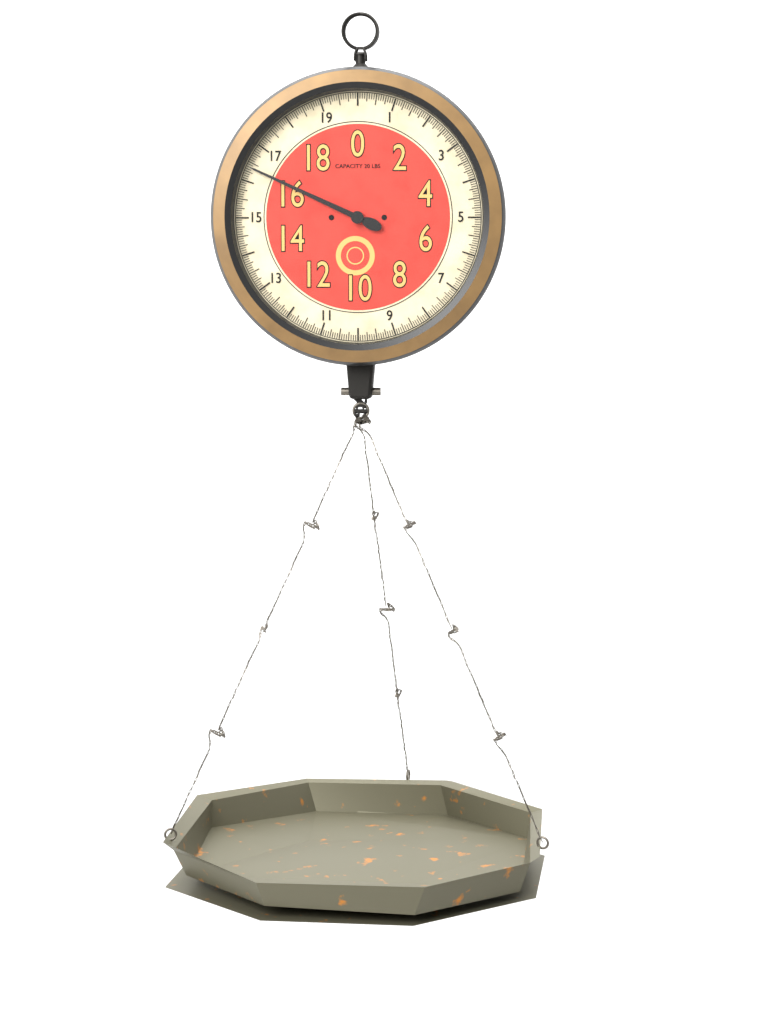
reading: 16.3750 lbs
